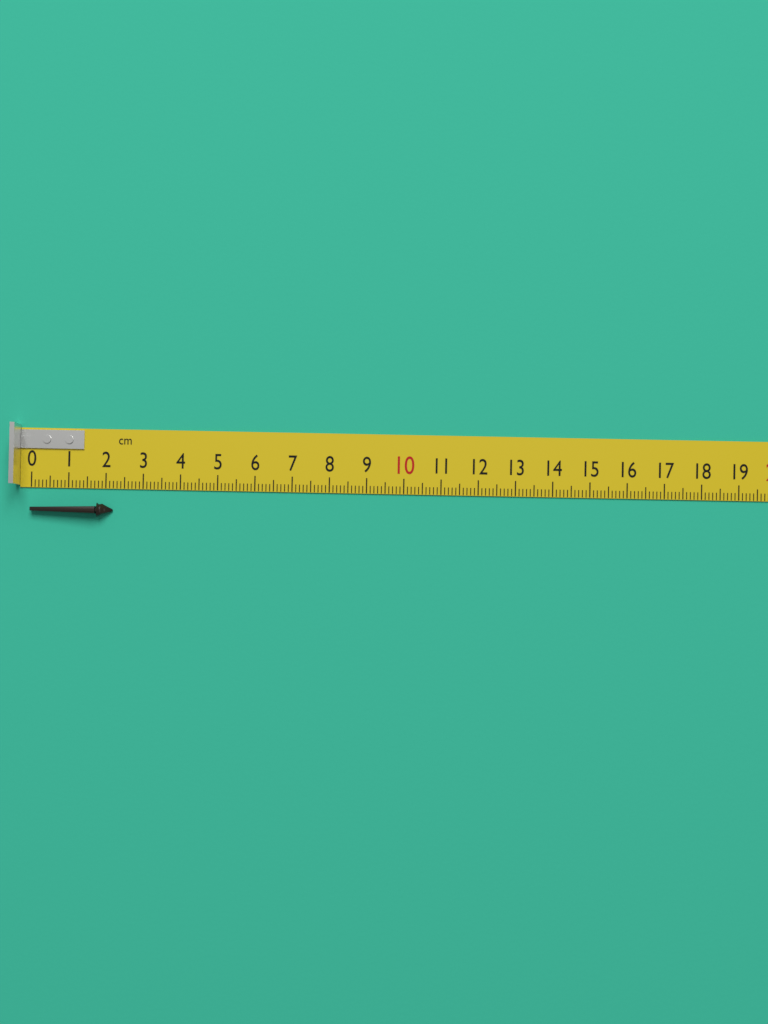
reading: 2.2 cm
